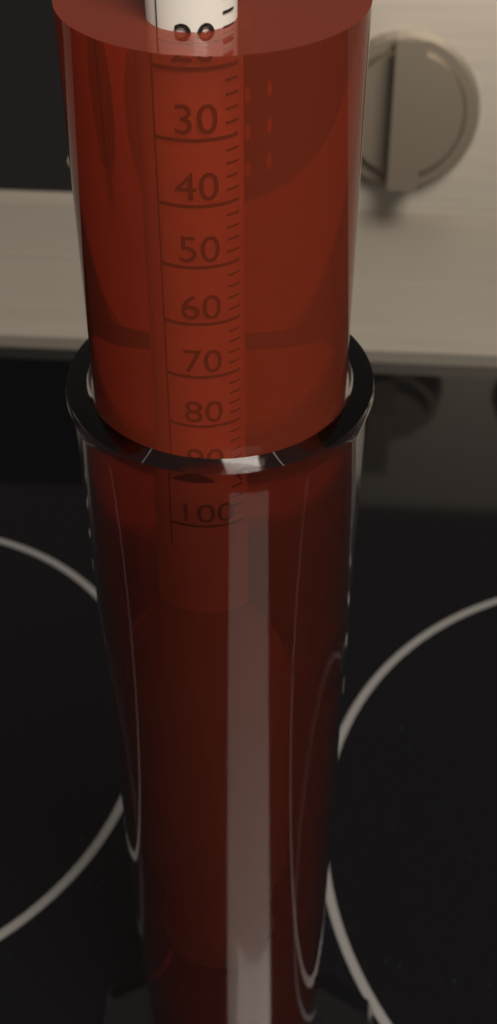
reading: 16 (no unit)
